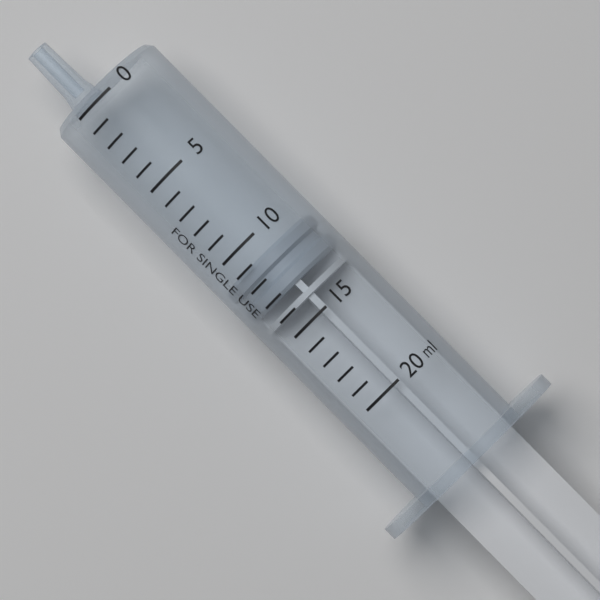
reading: 11 ml
